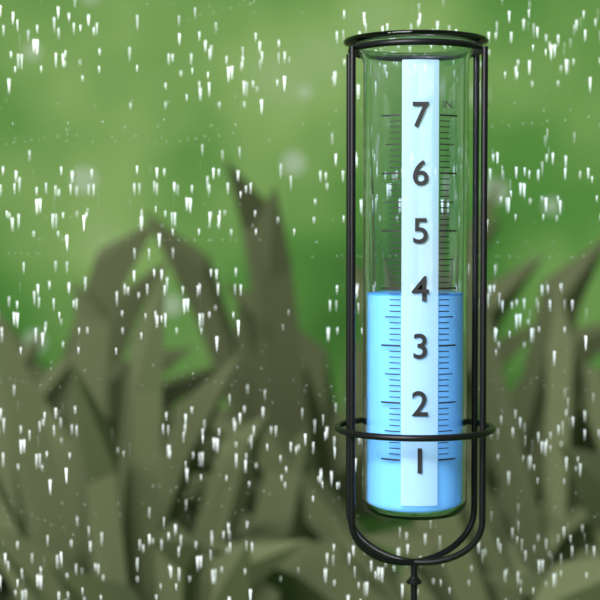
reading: 3.9 in
